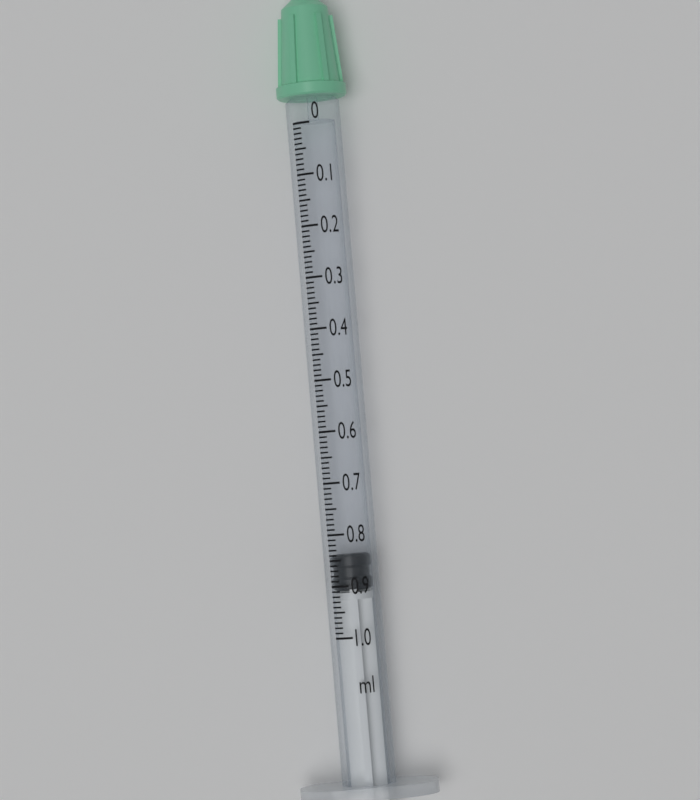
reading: 0.84 ml
